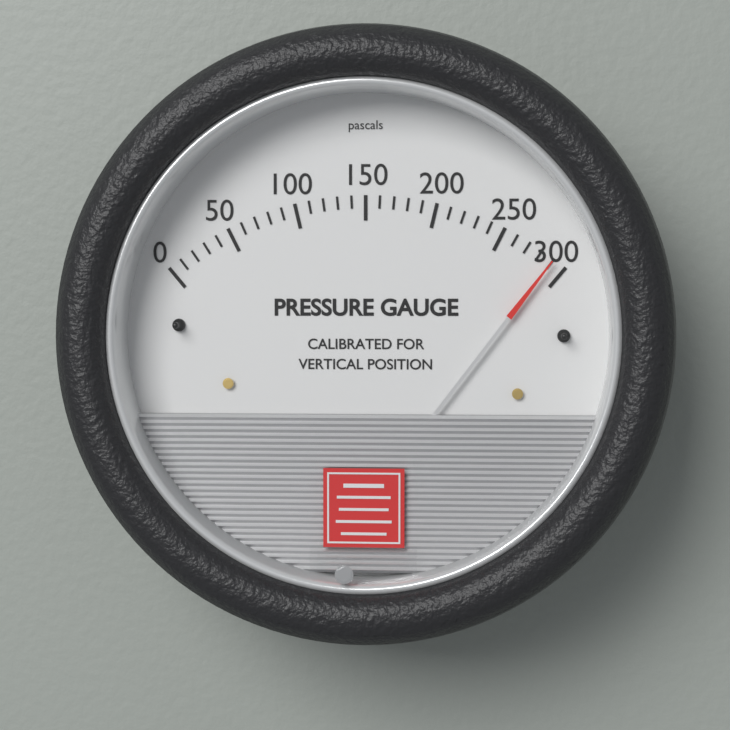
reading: 290 Pa
